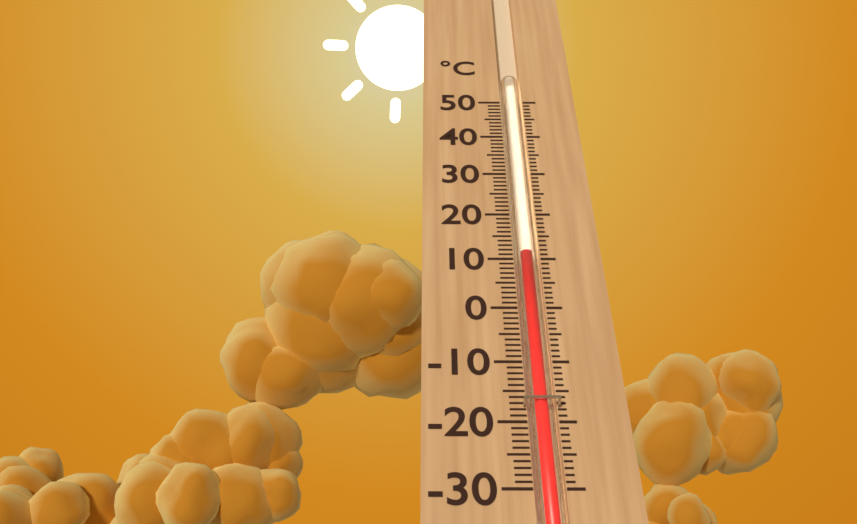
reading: 11 °C
